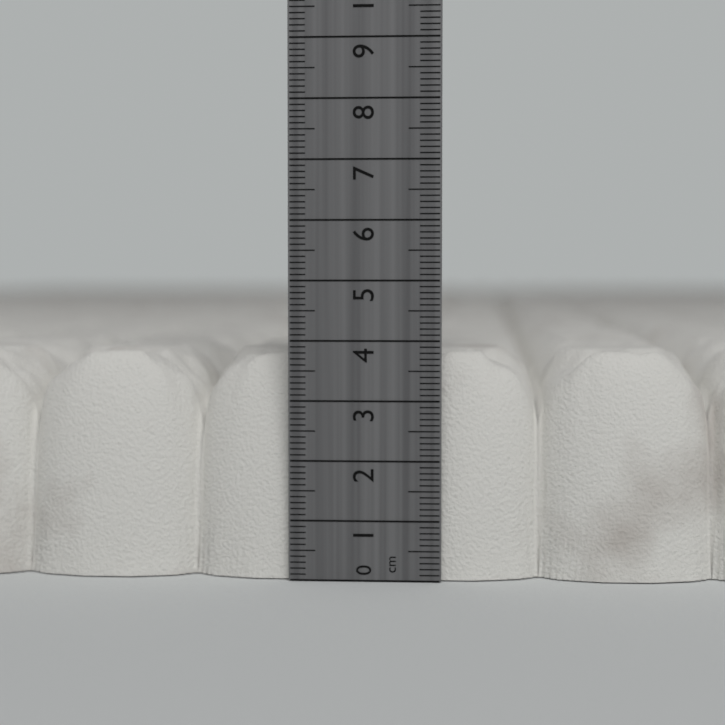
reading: 3.8 cm
